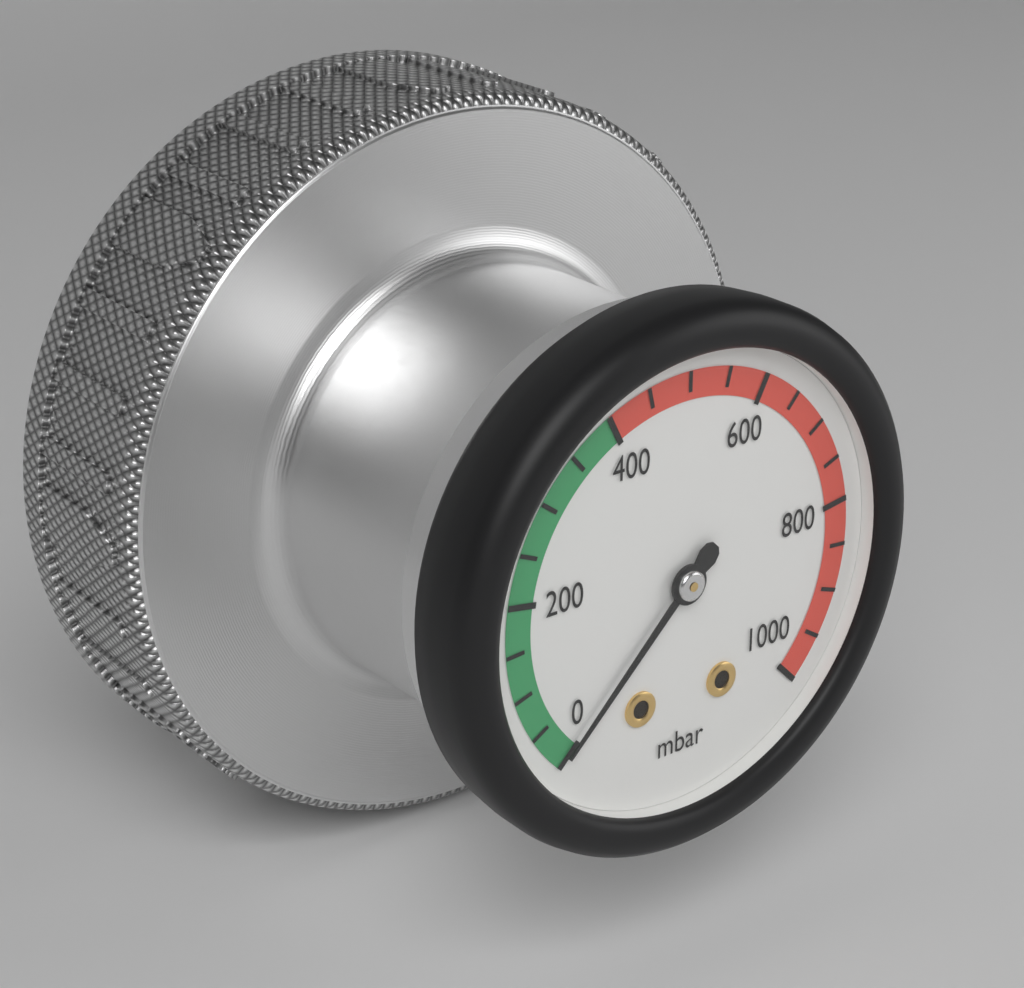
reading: 0 mbar
